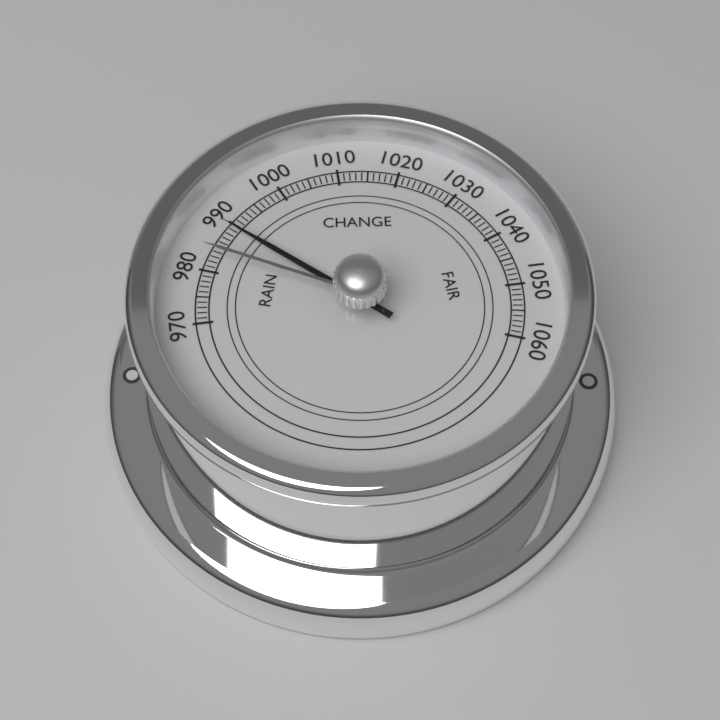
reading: 989 (no unit)
